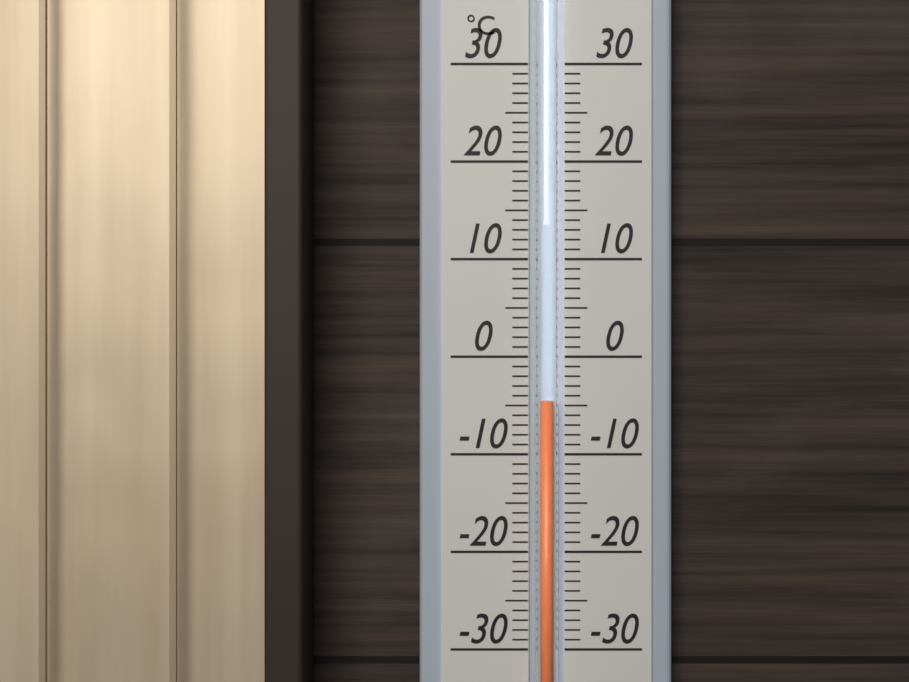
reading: -4.5 °C
